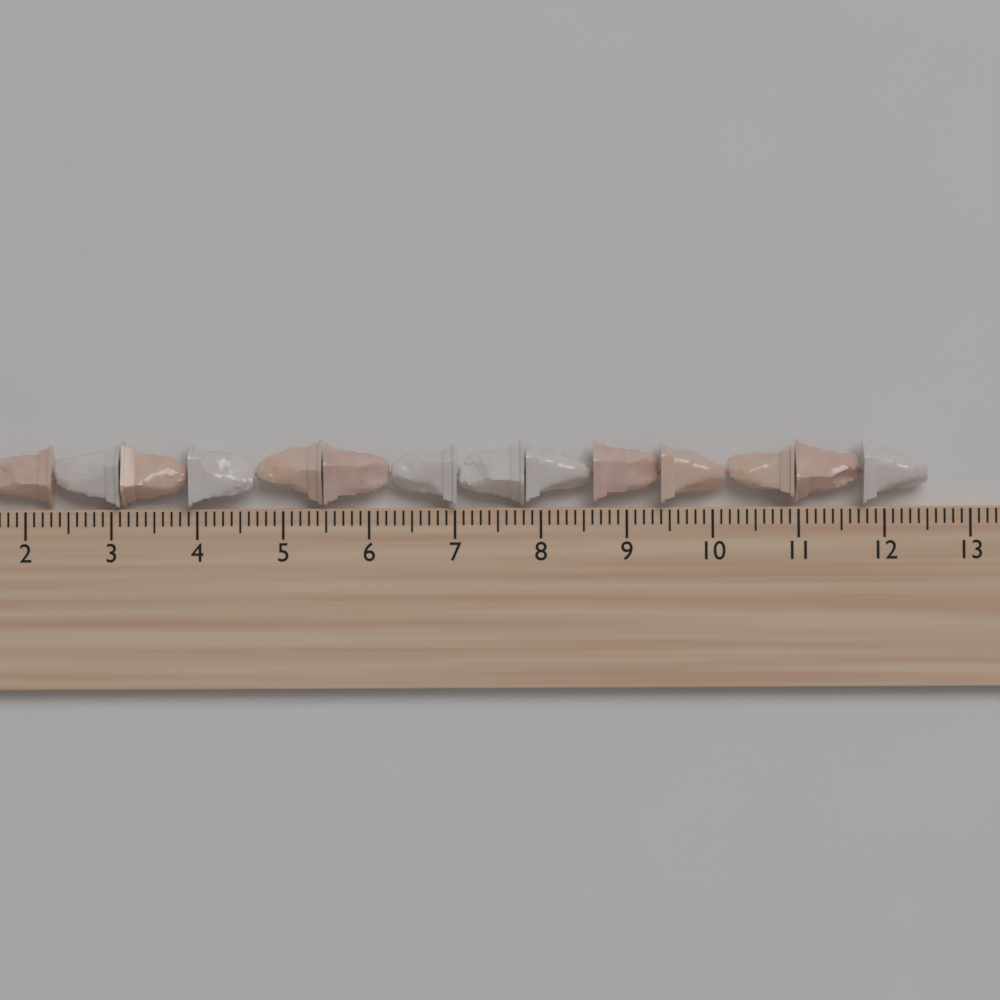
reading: 12.5 cm
